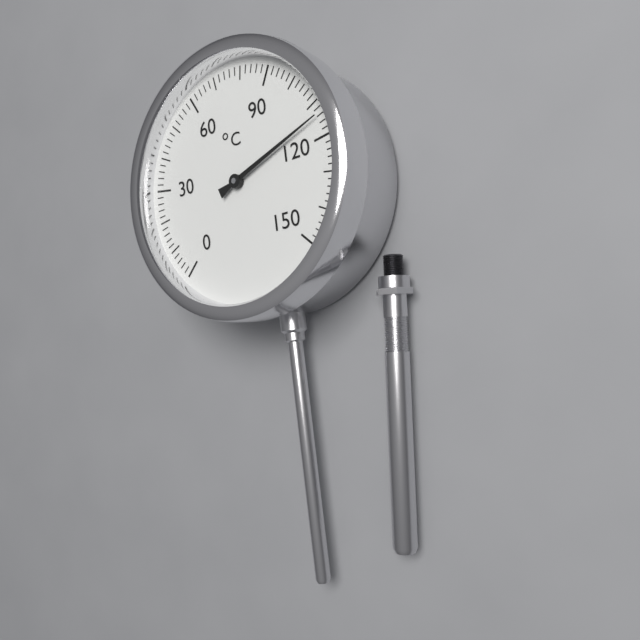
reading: 114 °C
